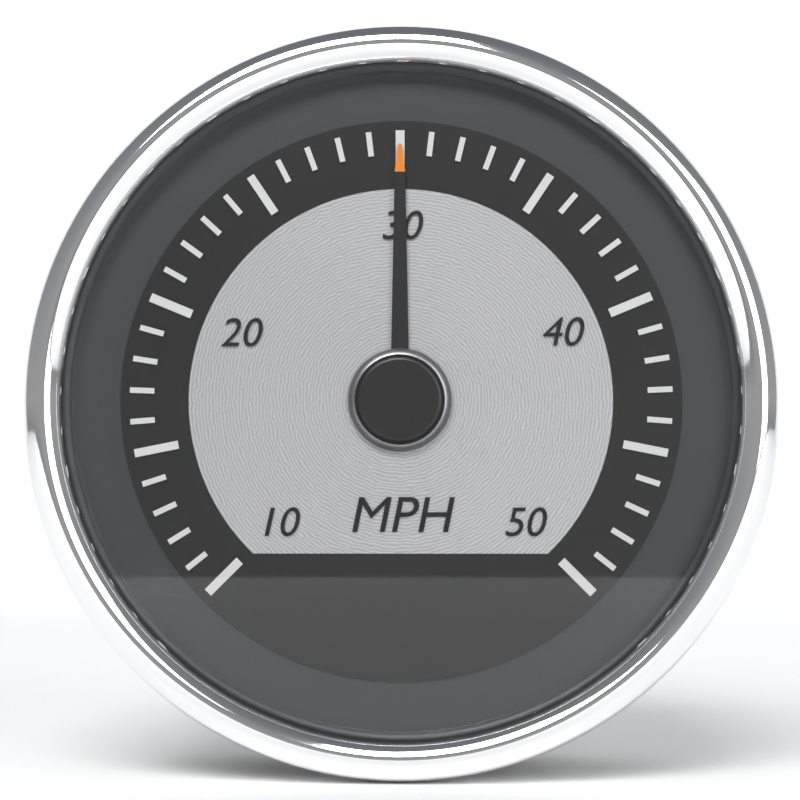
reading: 30 mph
